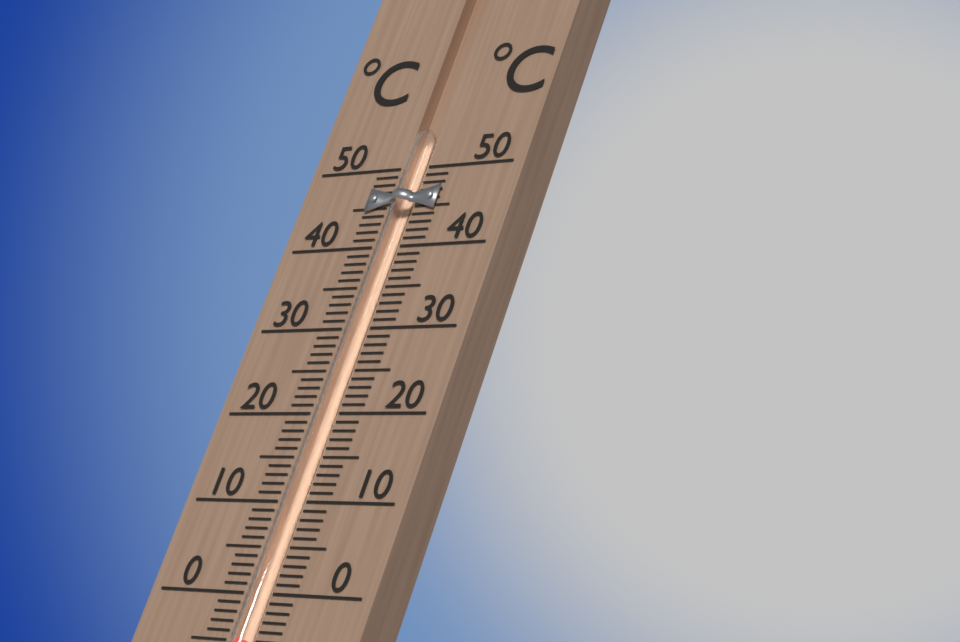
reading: -5 °C
